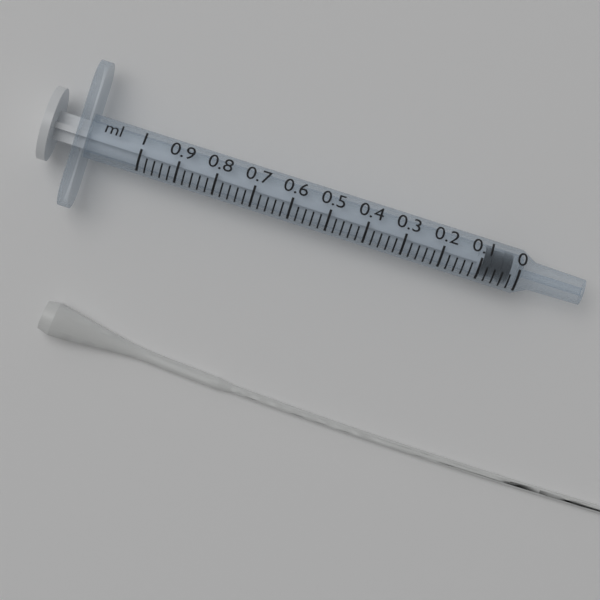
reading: 0.02 ml
